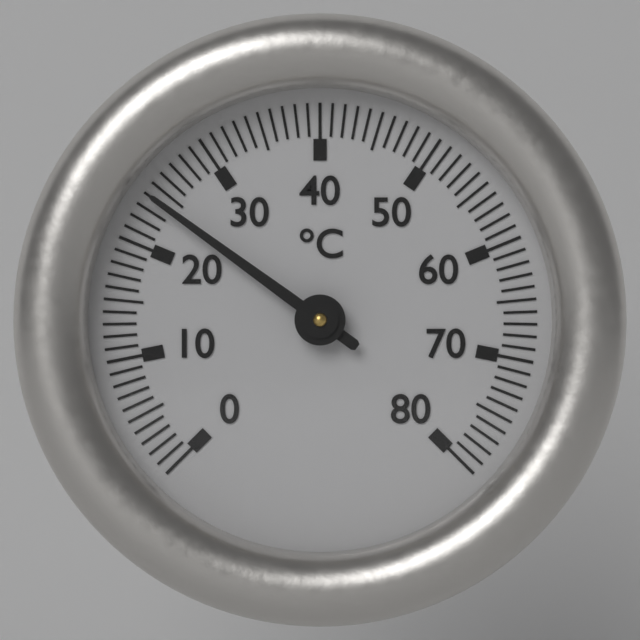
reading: 24 °C
